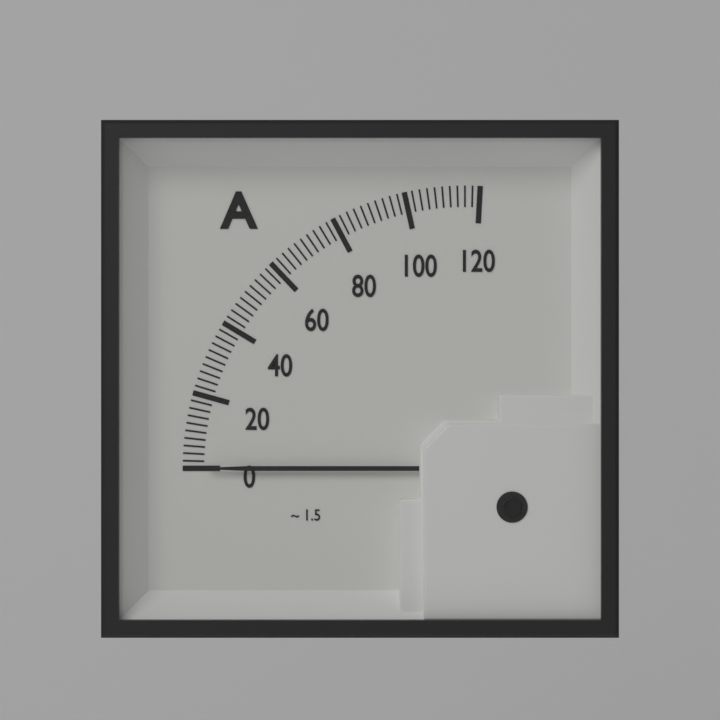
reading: 0 A
